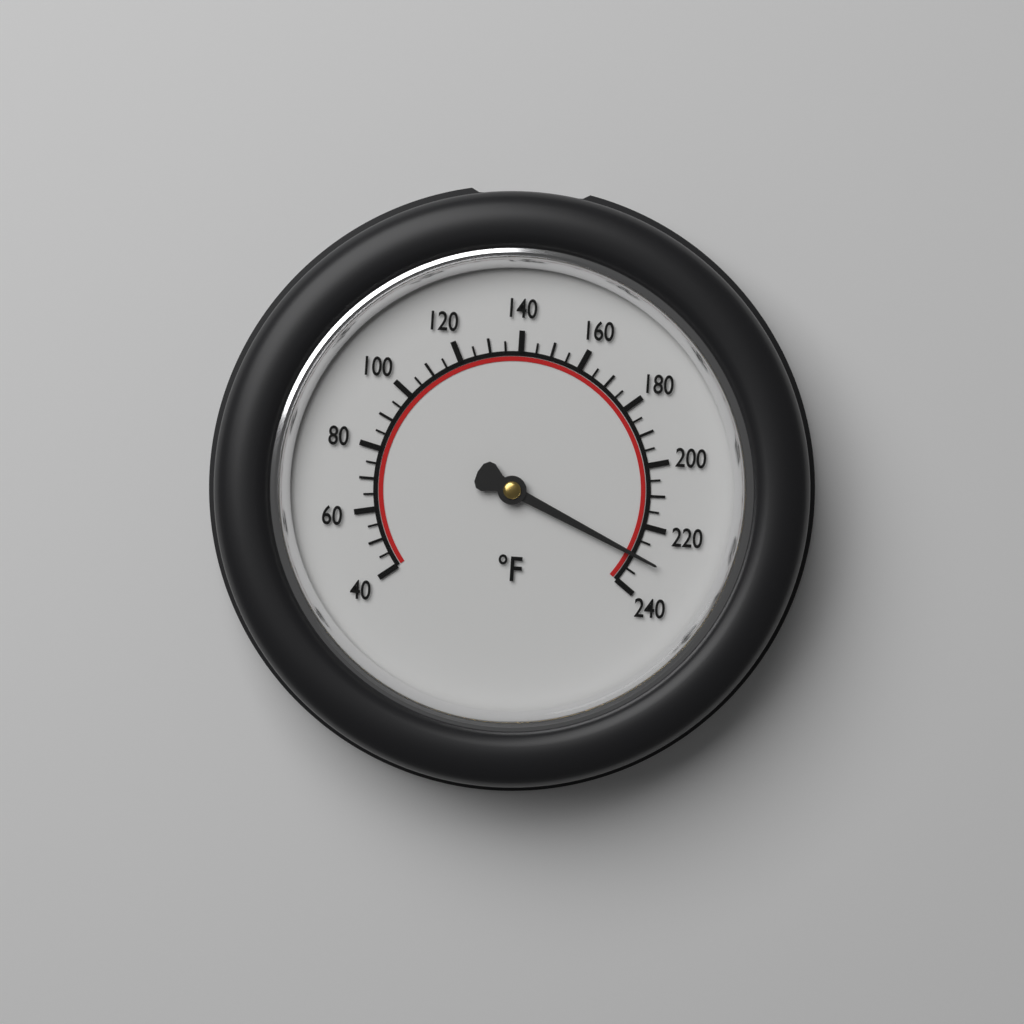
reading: 230 °F
